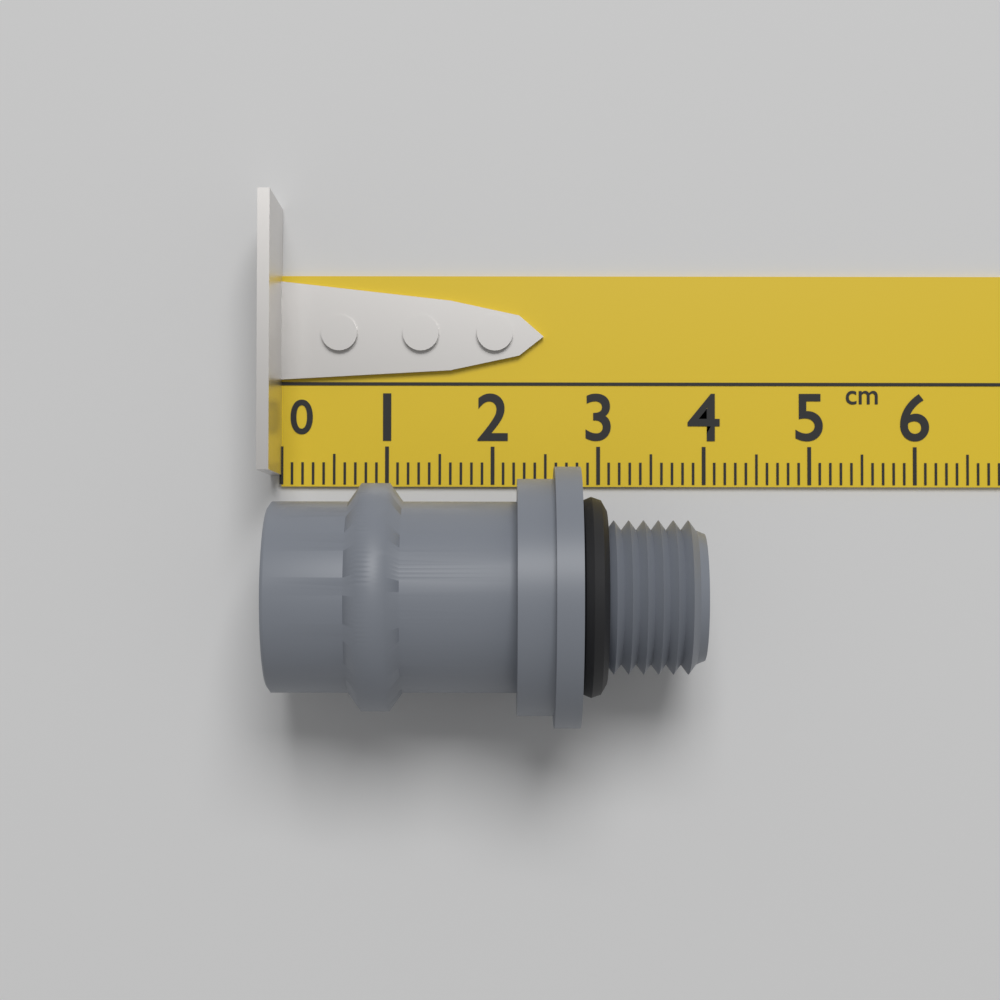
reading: 3.9 cm
